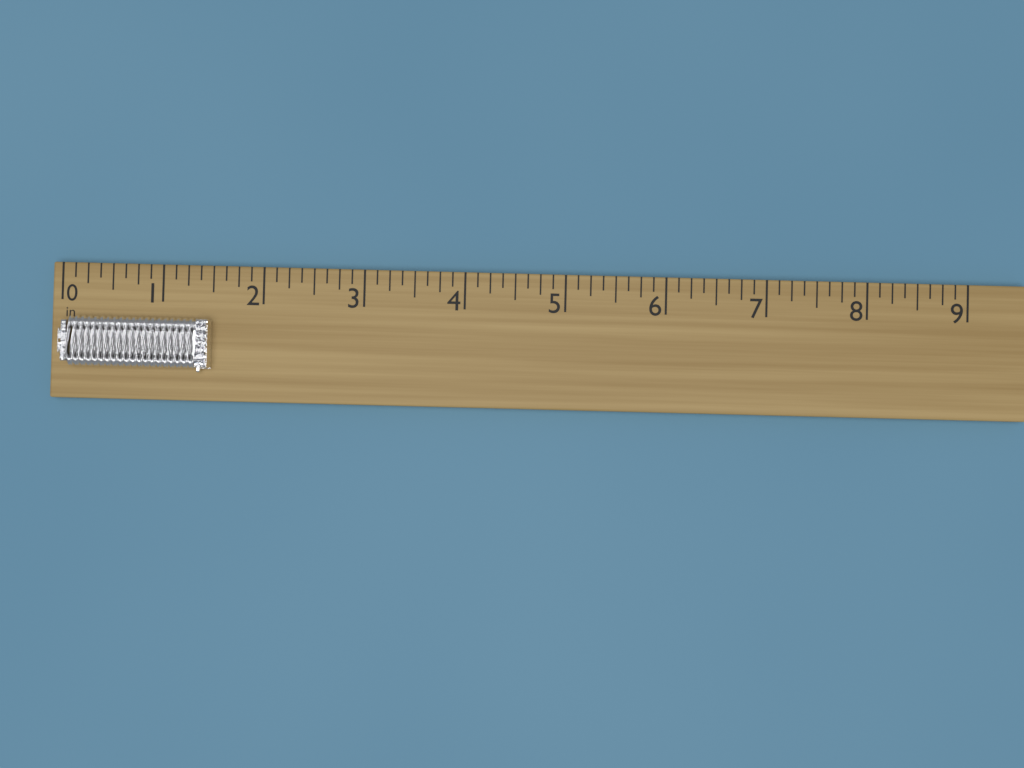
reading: 1.500 in
